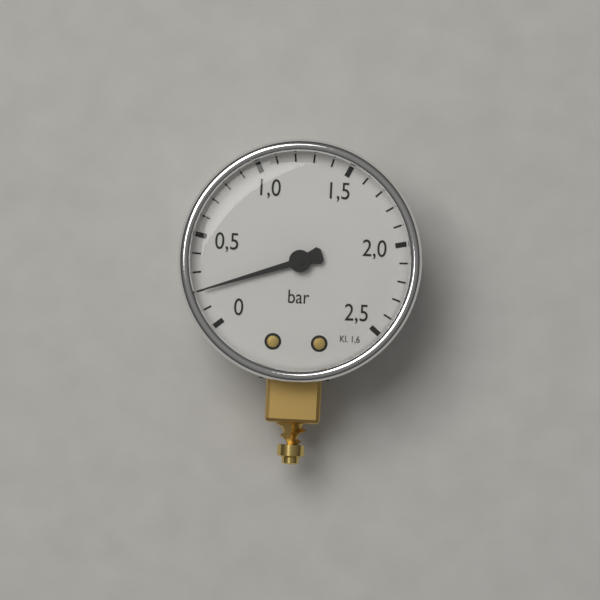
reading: 0.2 bar
